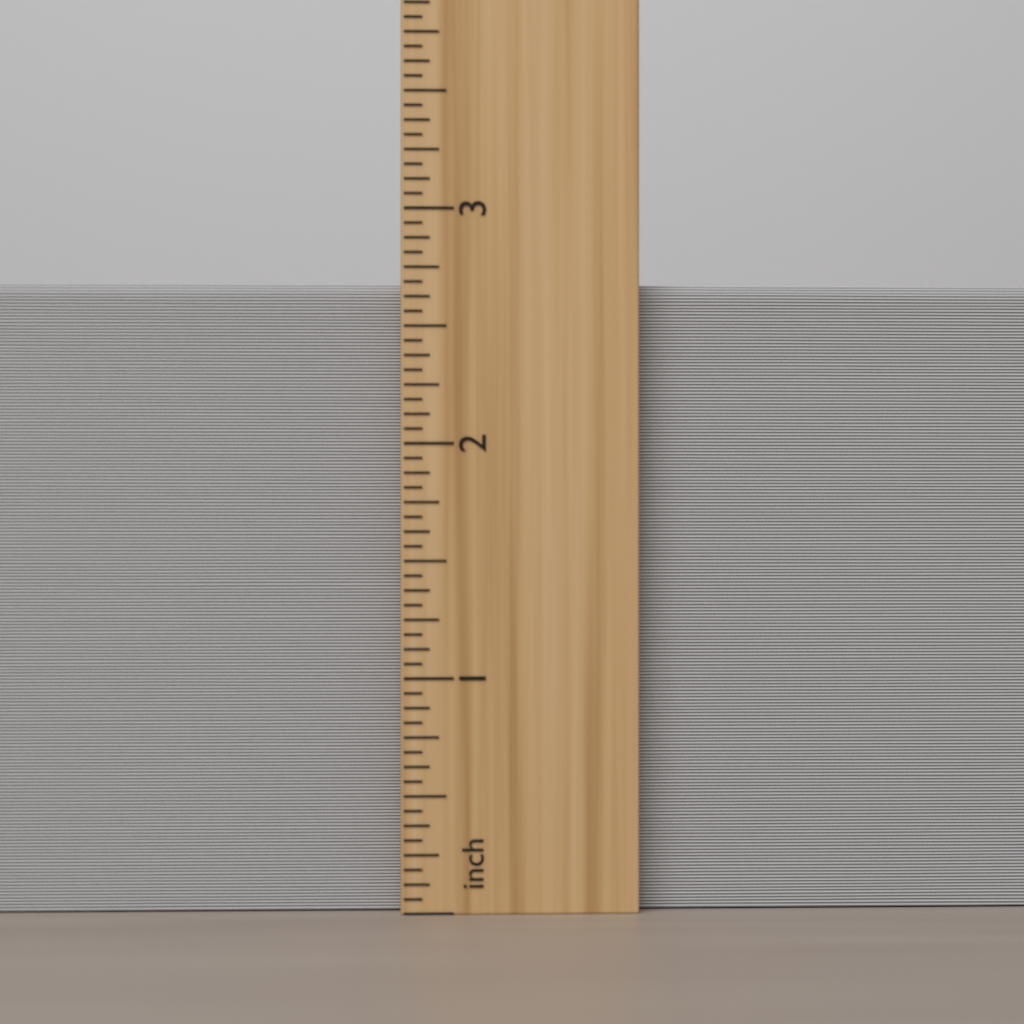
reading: 2.6875 inch
